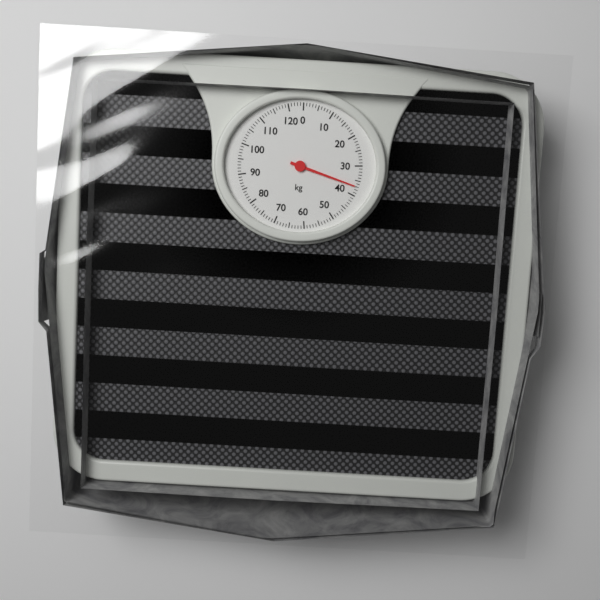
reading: 37 kg
